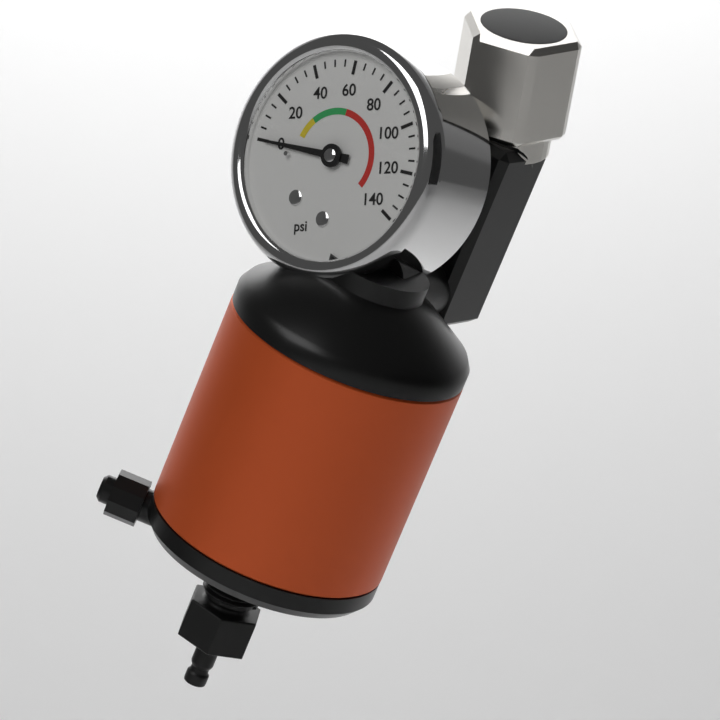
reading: 0 psi
